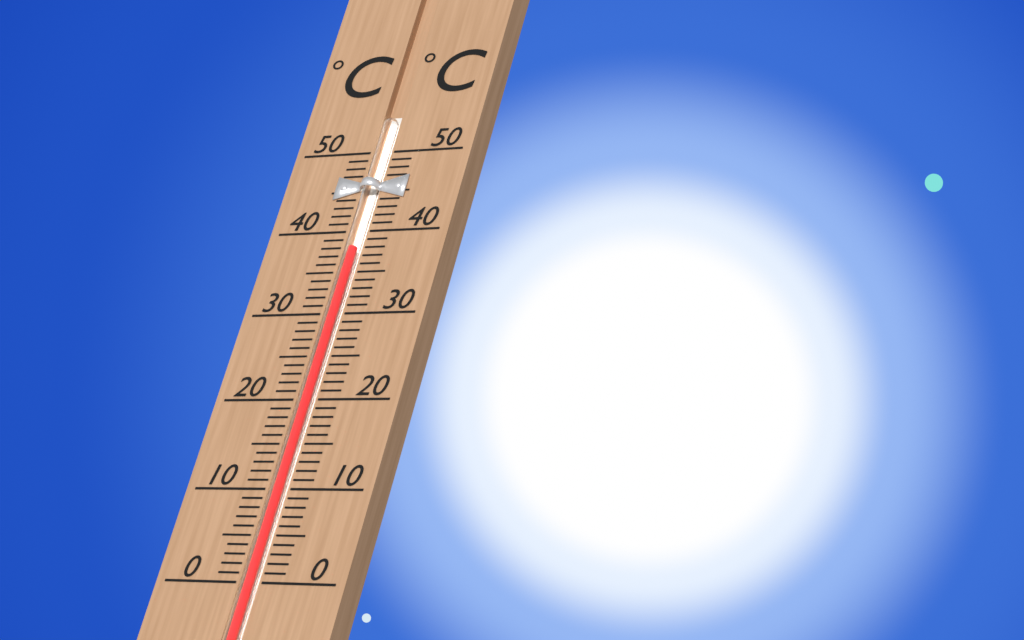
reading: 38 °C
